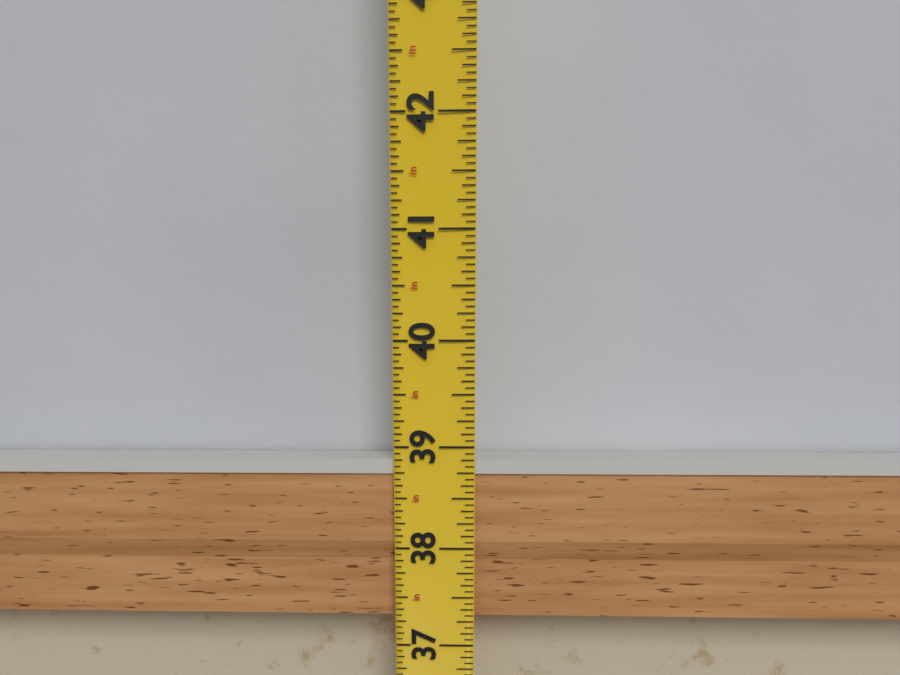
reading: 38.8750 in
